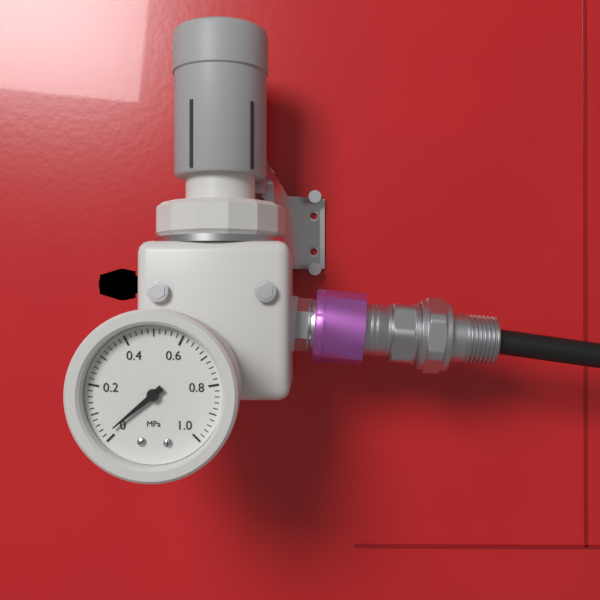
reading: 0.02 MPa
